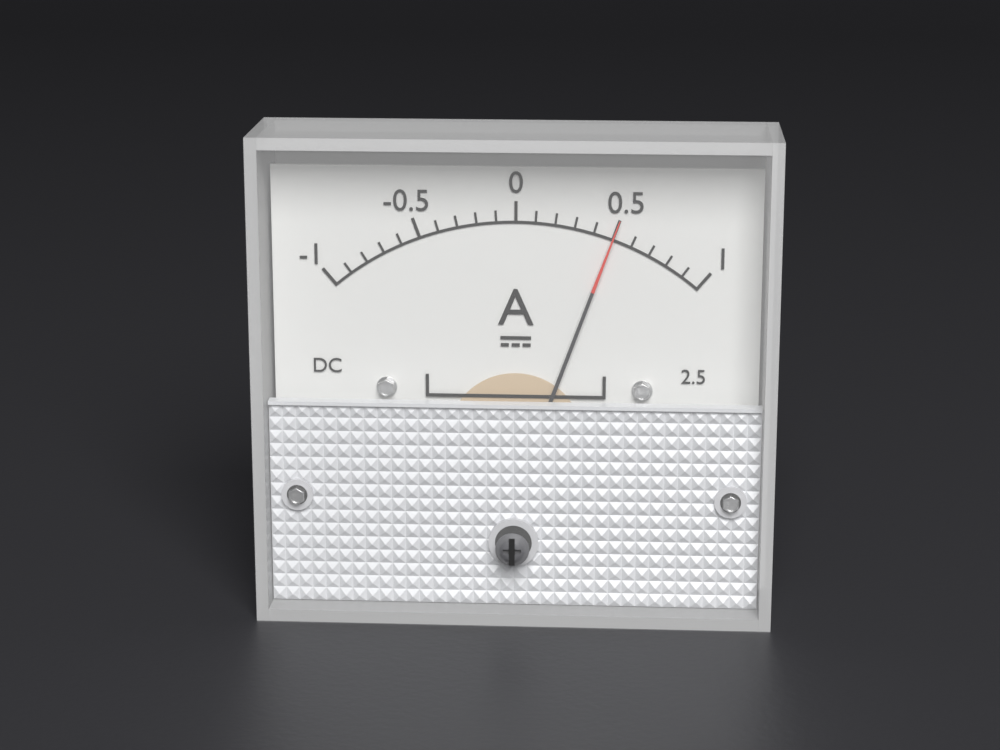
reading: 0.5 A
